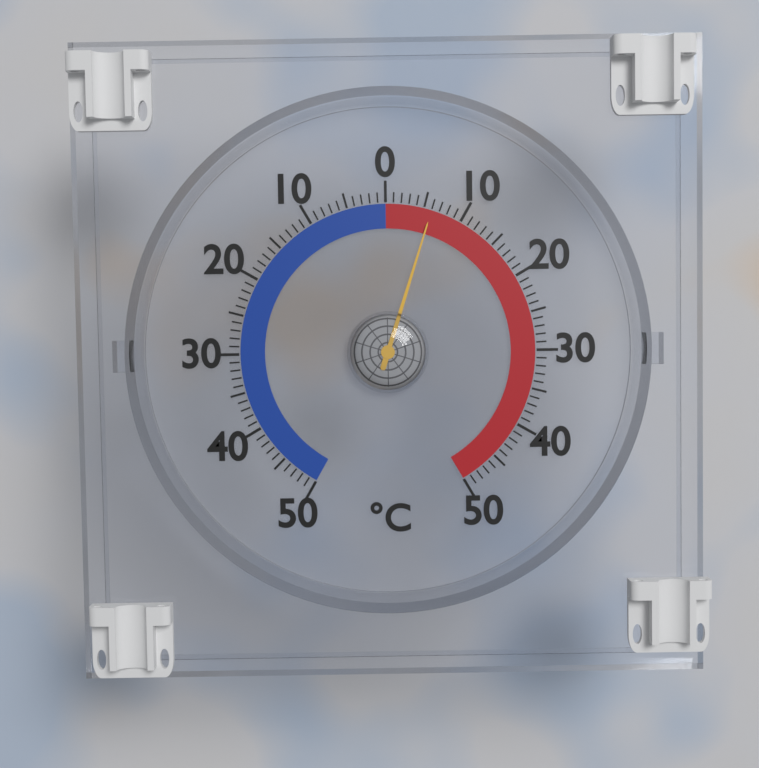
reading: 6 °C
